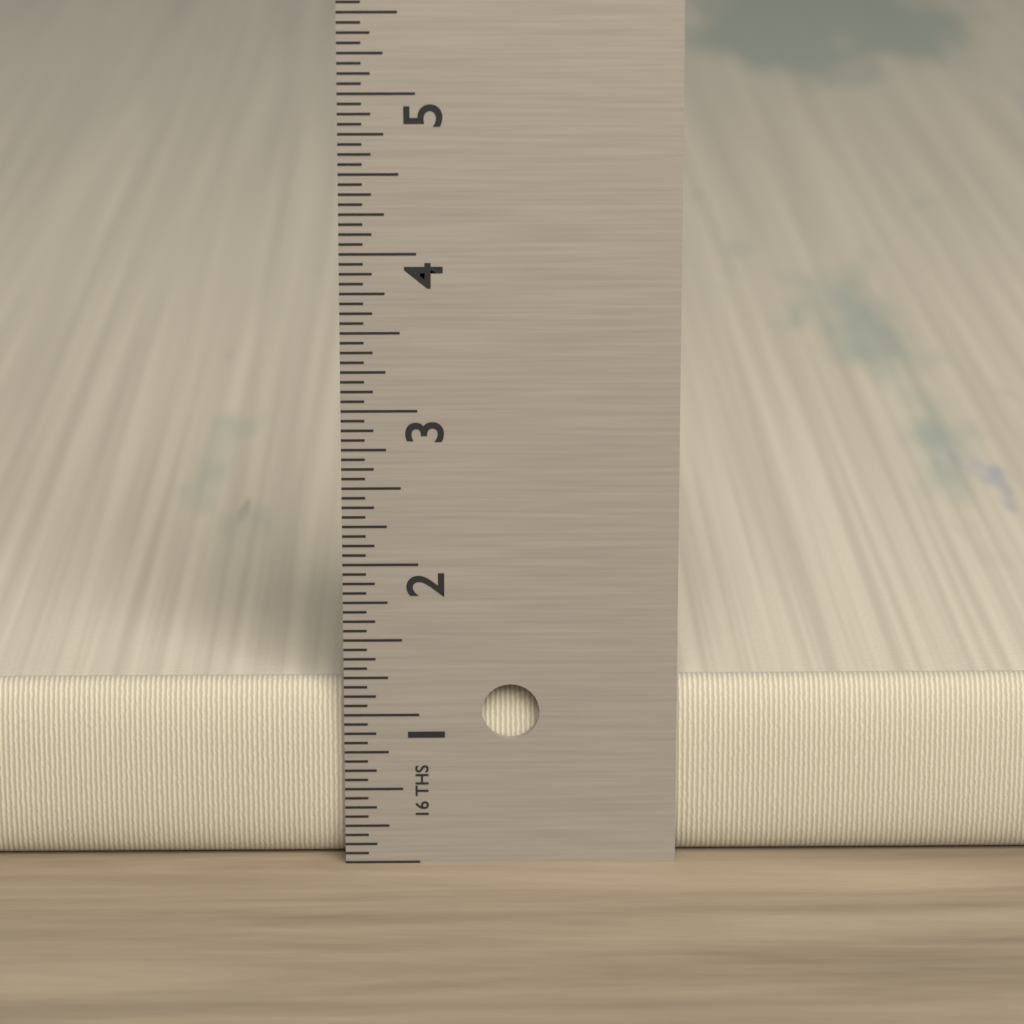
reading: 1.1875 in
